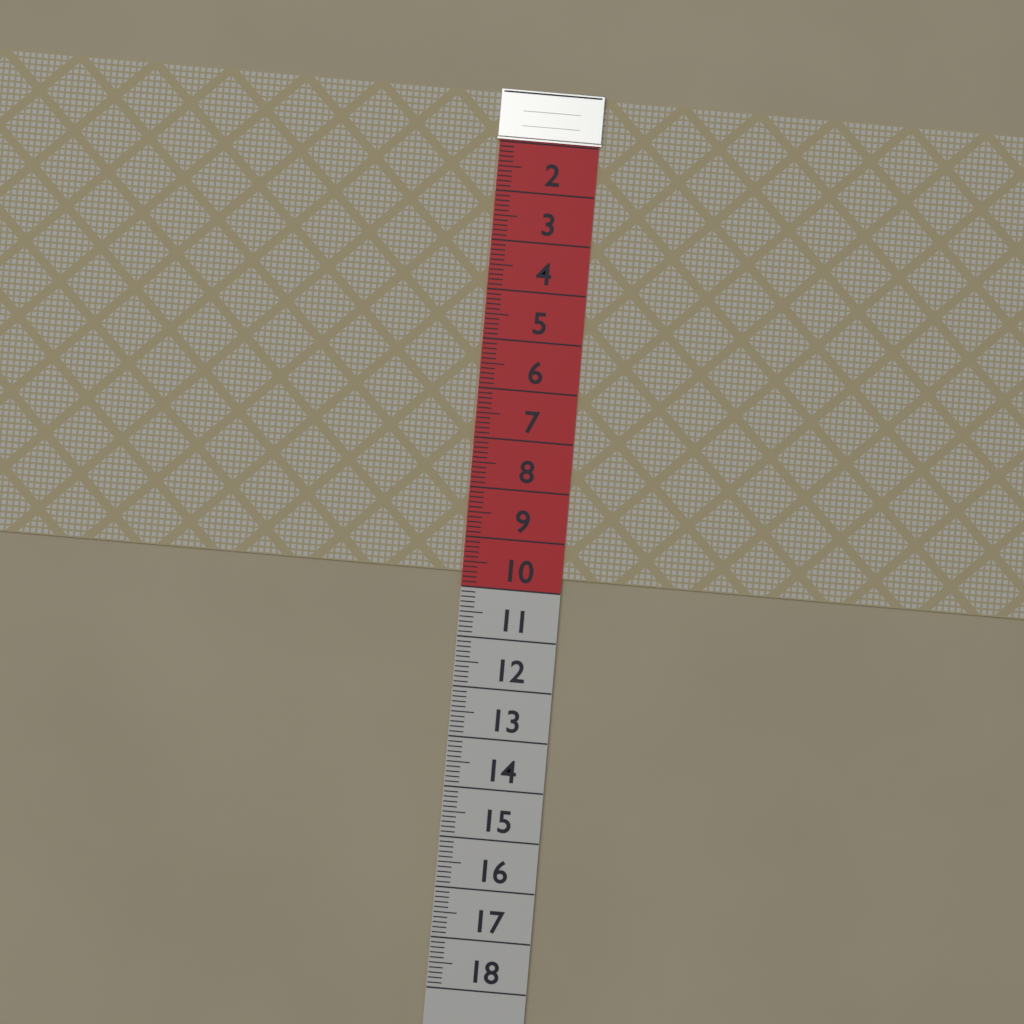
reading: 9.7 (no unit)
